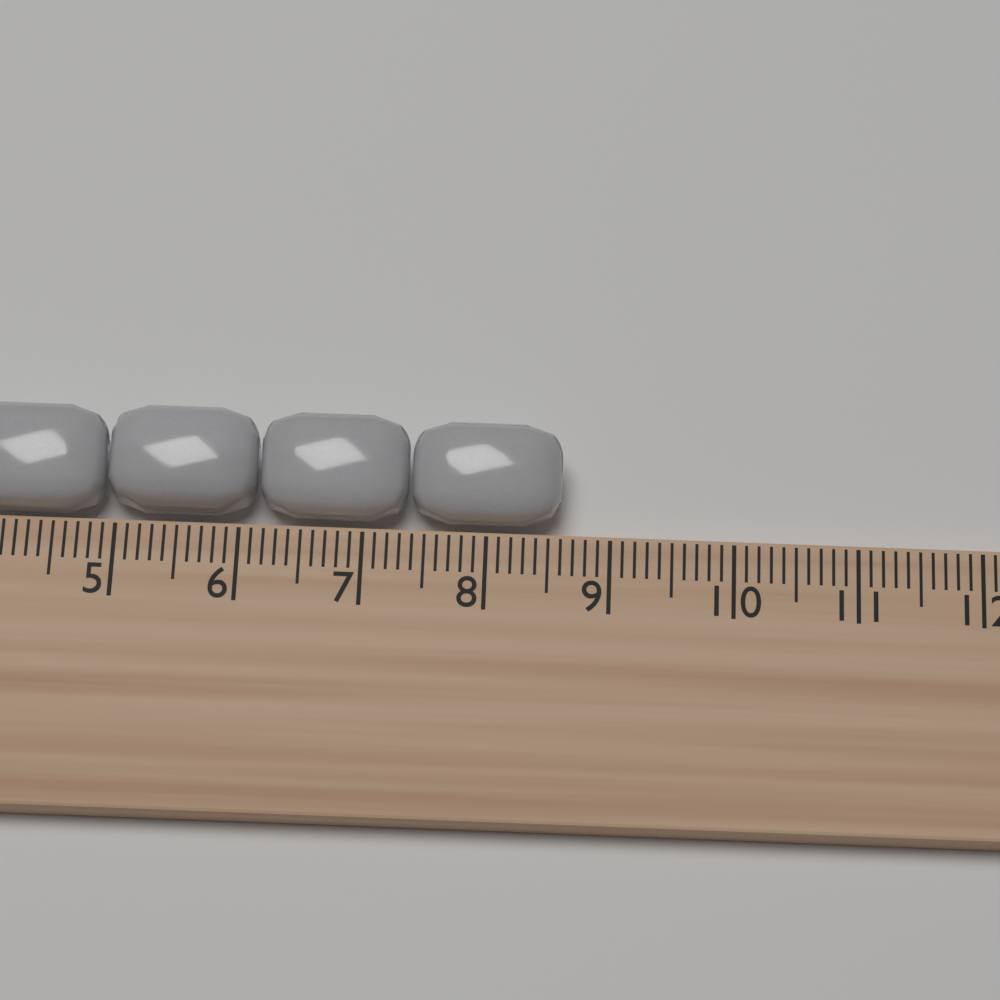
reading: 8.6 cm
